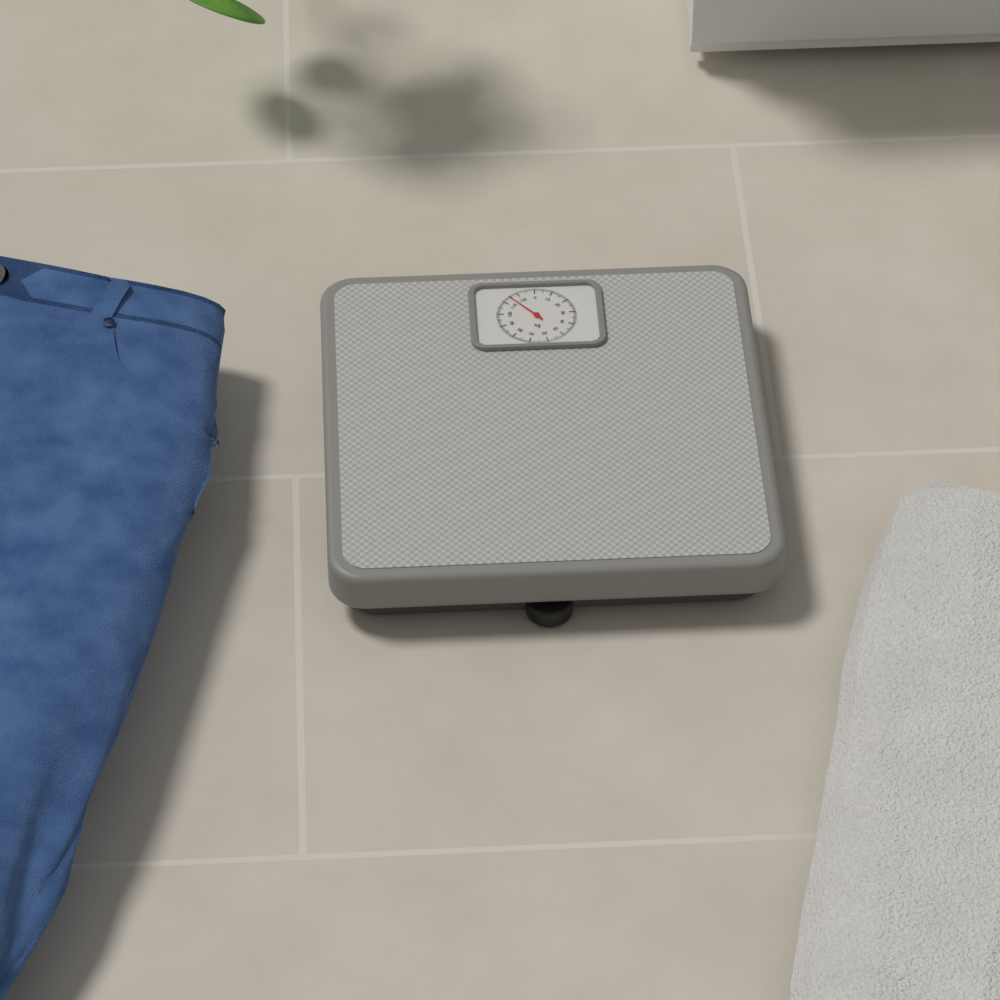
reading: 115 kg
